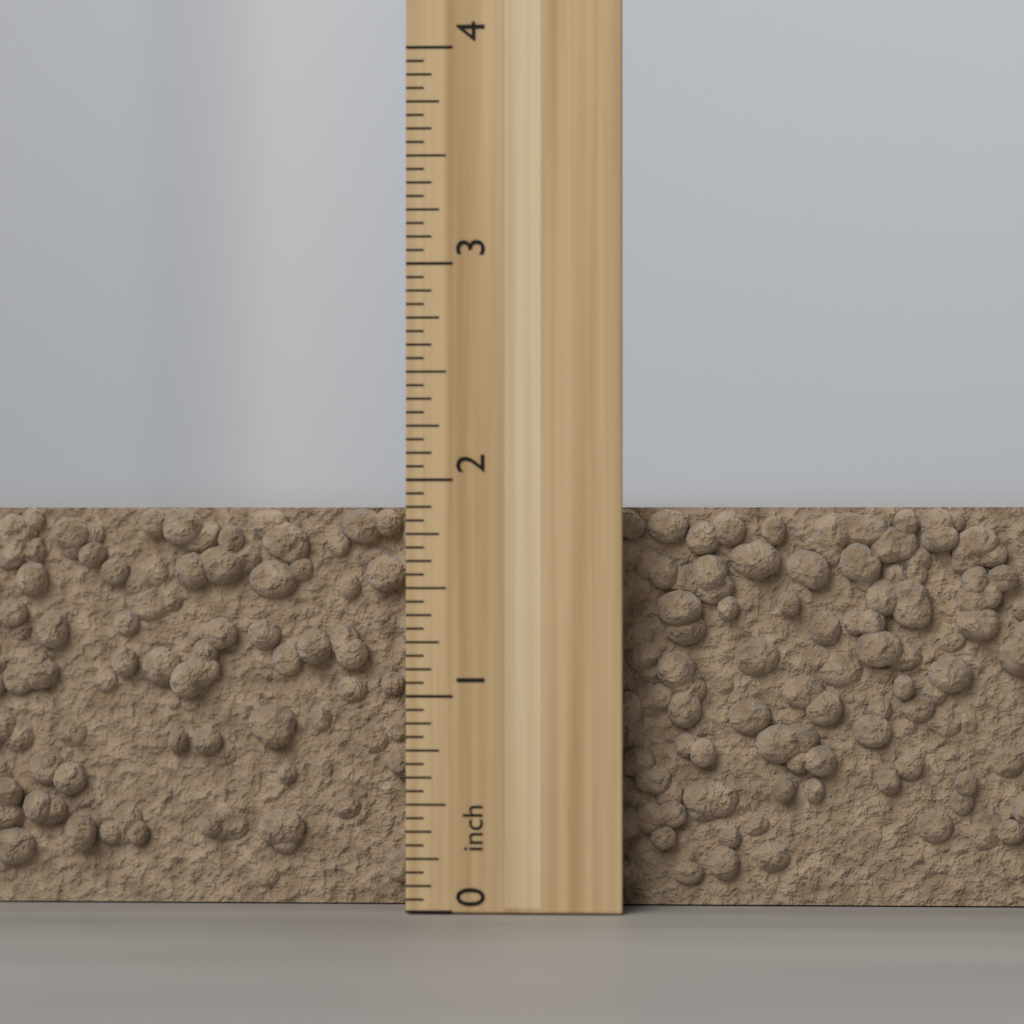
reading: 1.8750 inch
